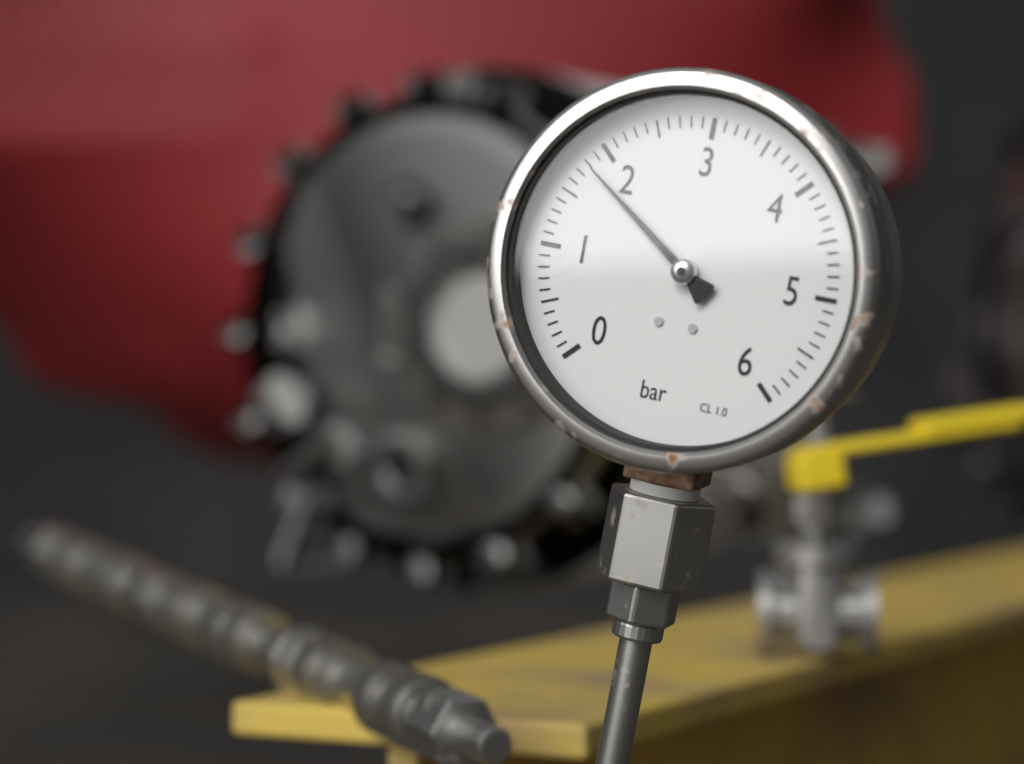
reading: 1.8 bar
